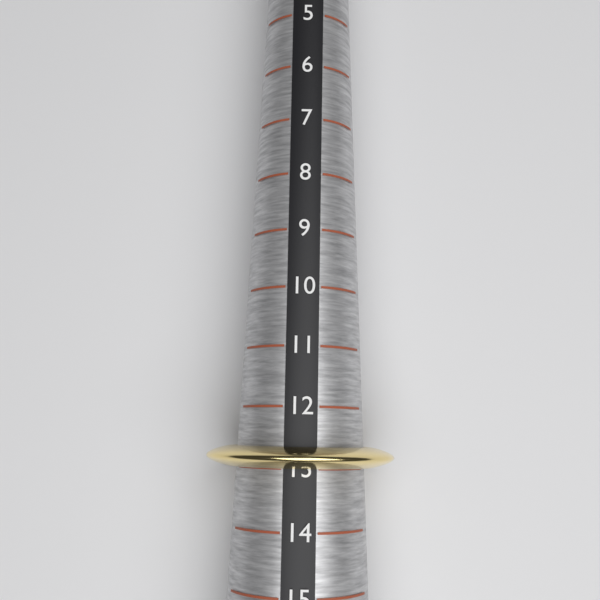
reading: 13 (no unit)
